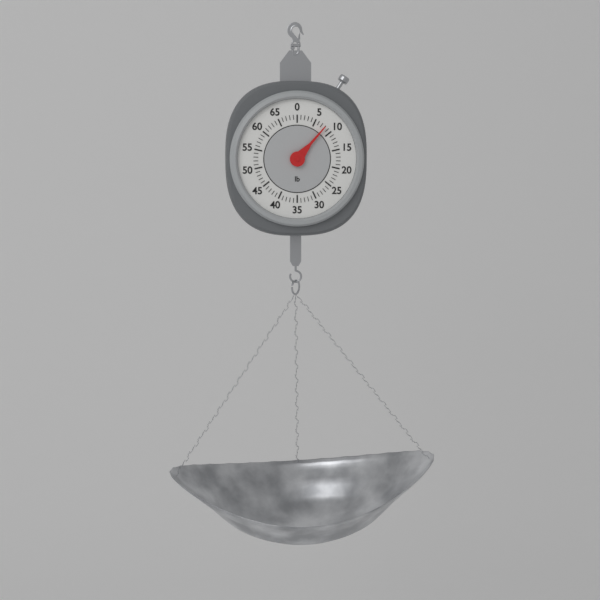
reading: 8 lb
